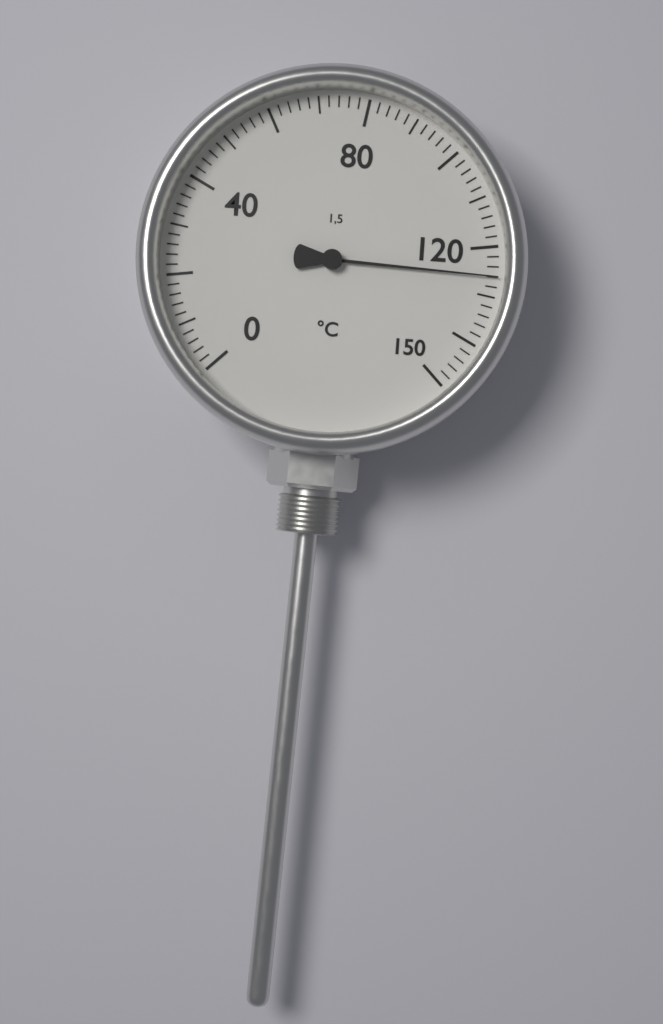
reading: 126 °C
